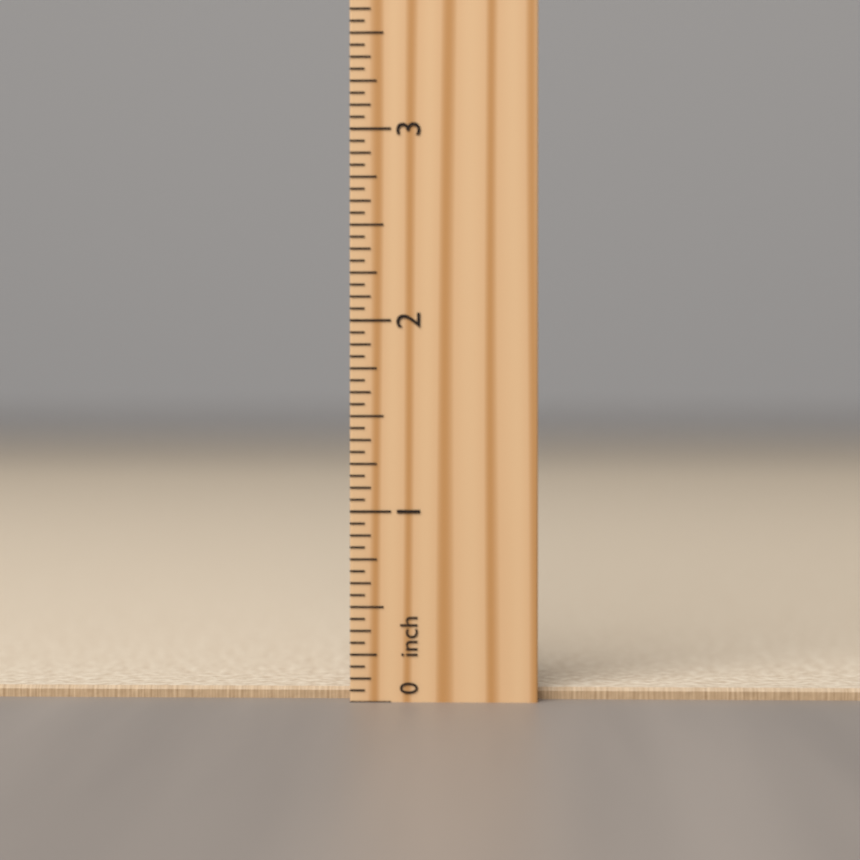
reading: 0.0625 inch
